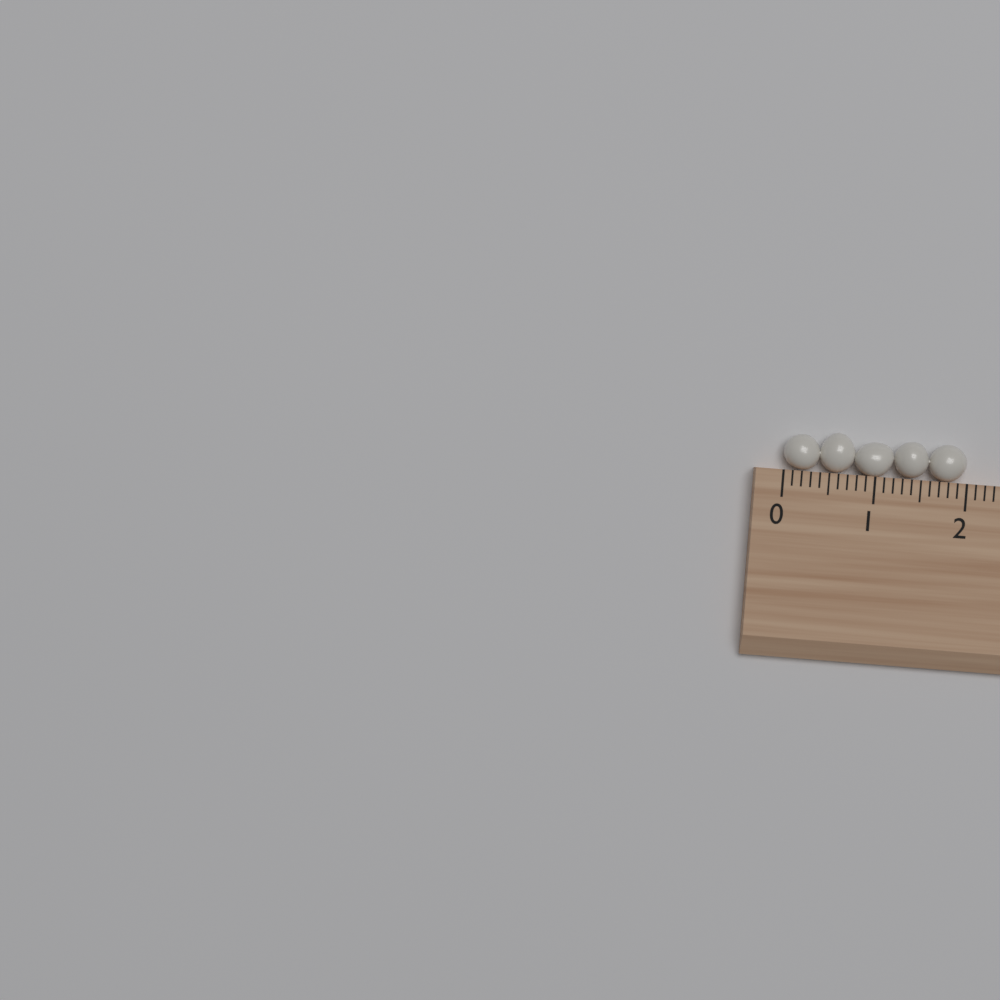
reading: 2.0 (no unit)
